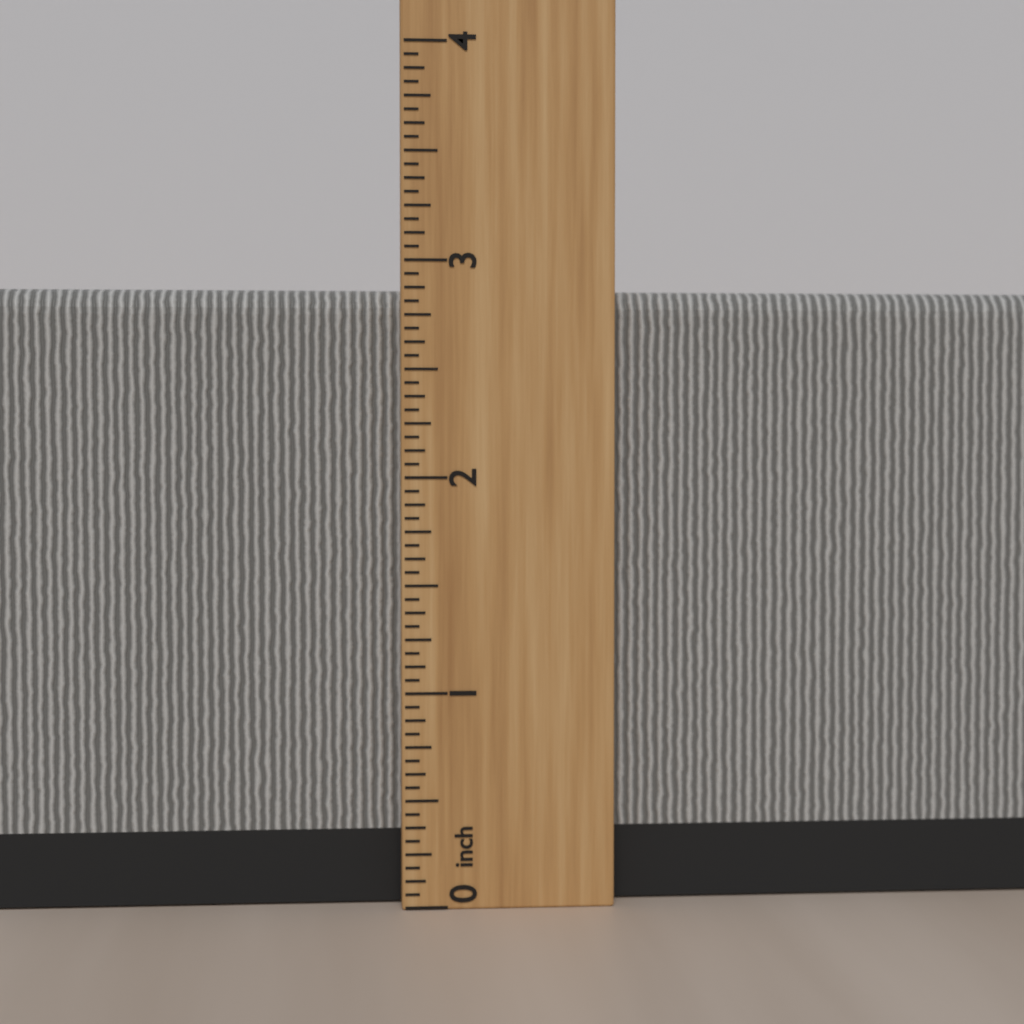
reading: 2.8750 inch
